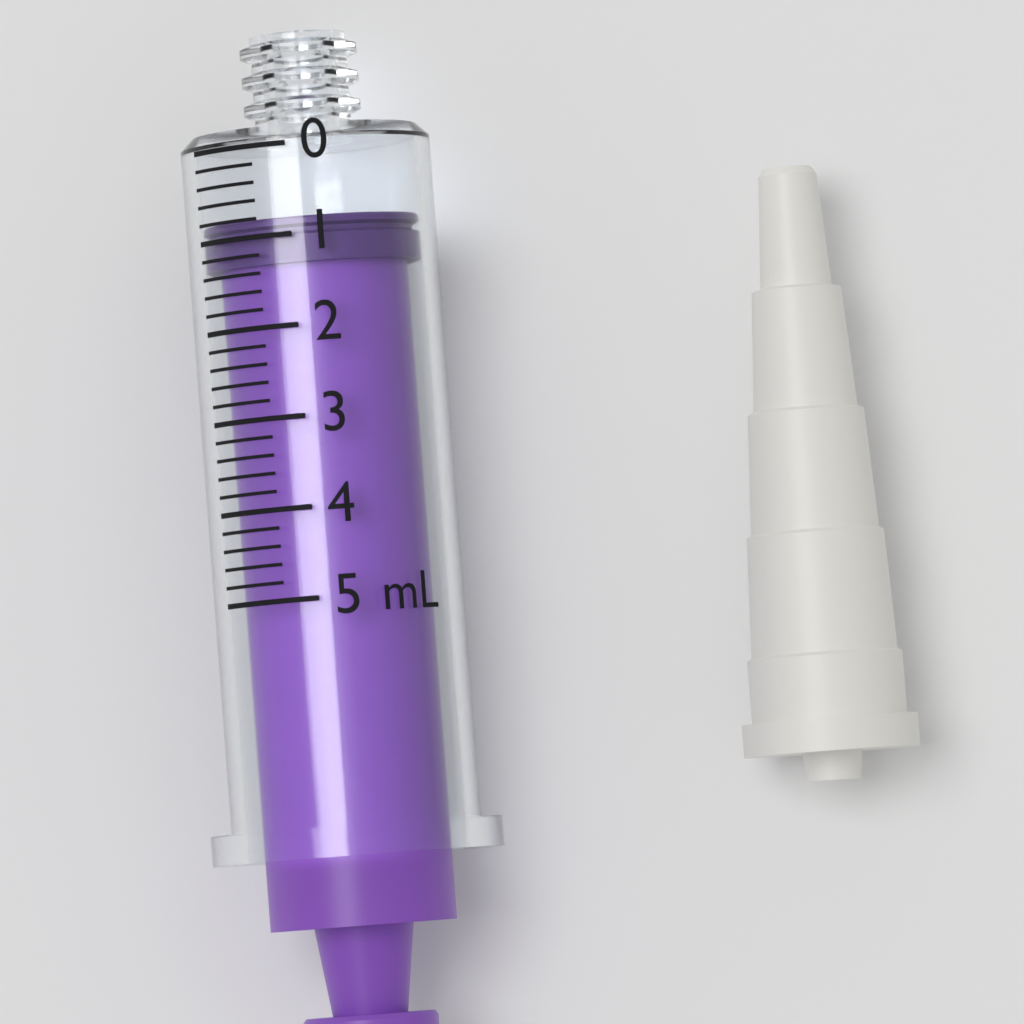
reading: 0.8 mL
